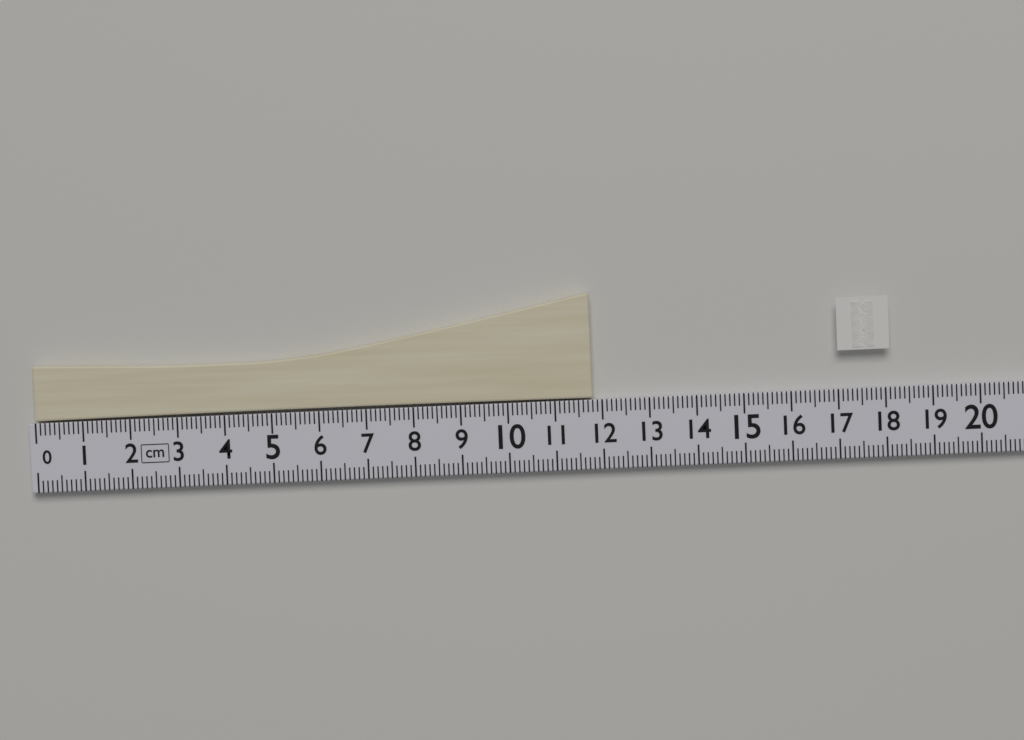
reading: 11.8 cm
